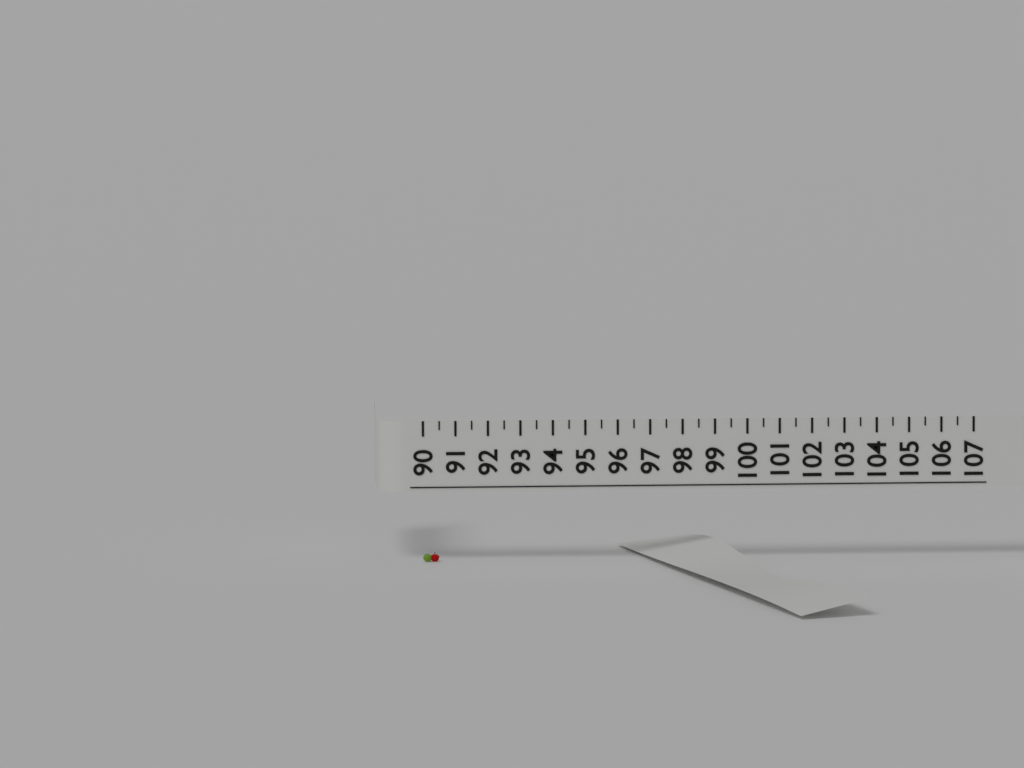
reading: 90.5 (no unit)
